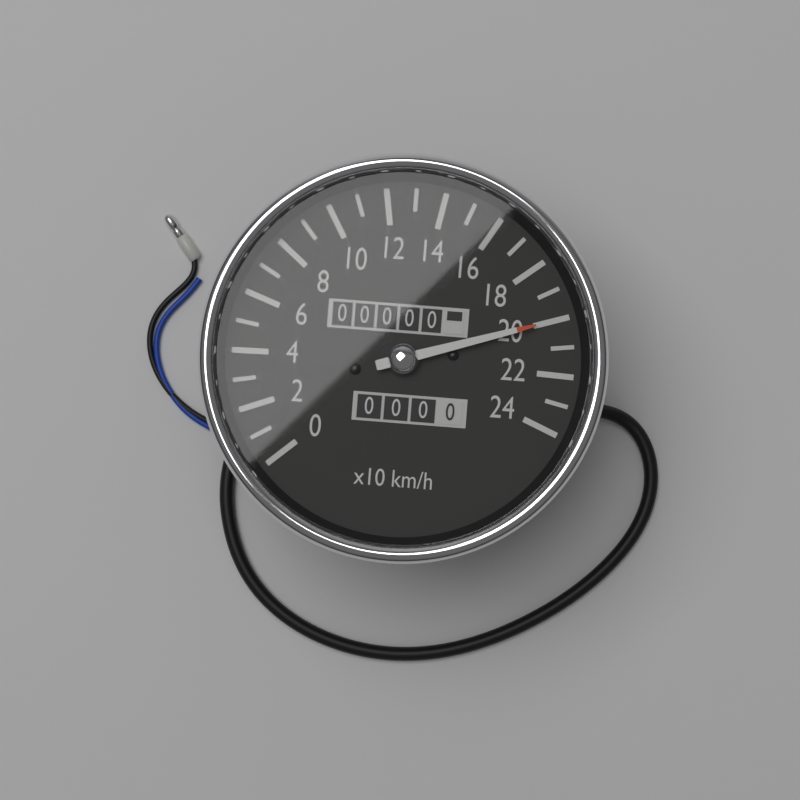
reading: 200 km/h
